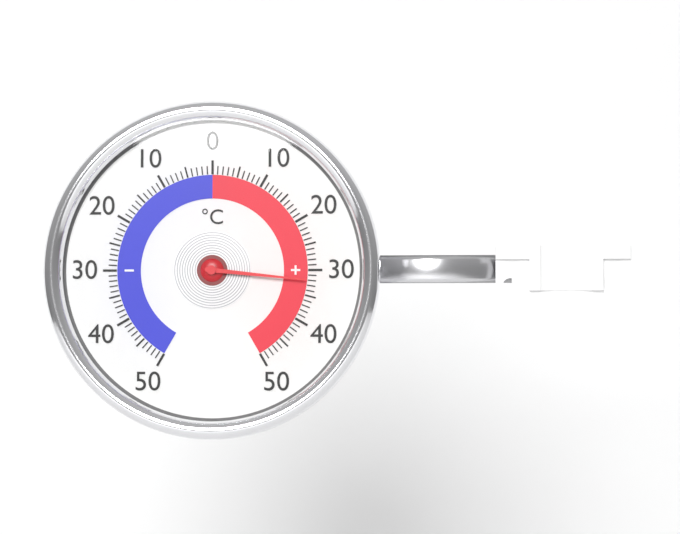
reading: 32 °C
